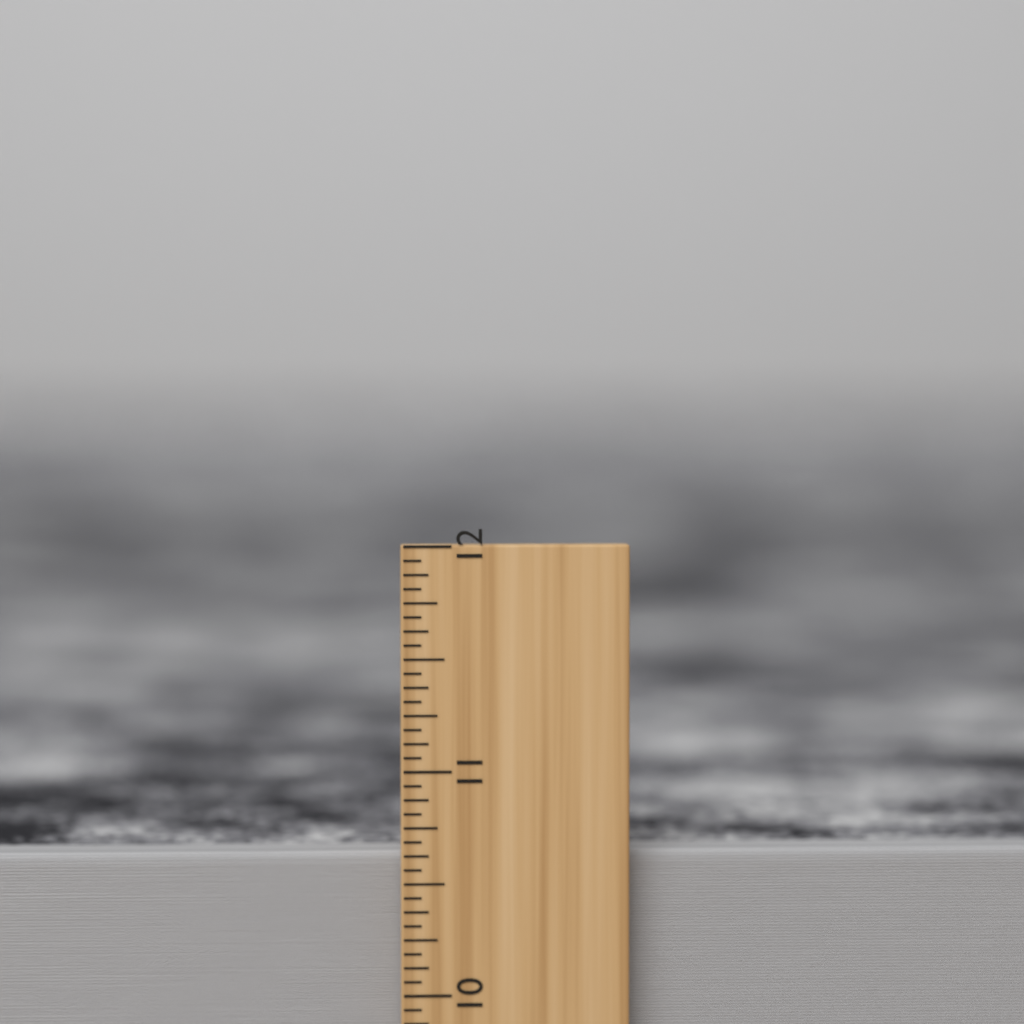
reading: 10.6250 inch
